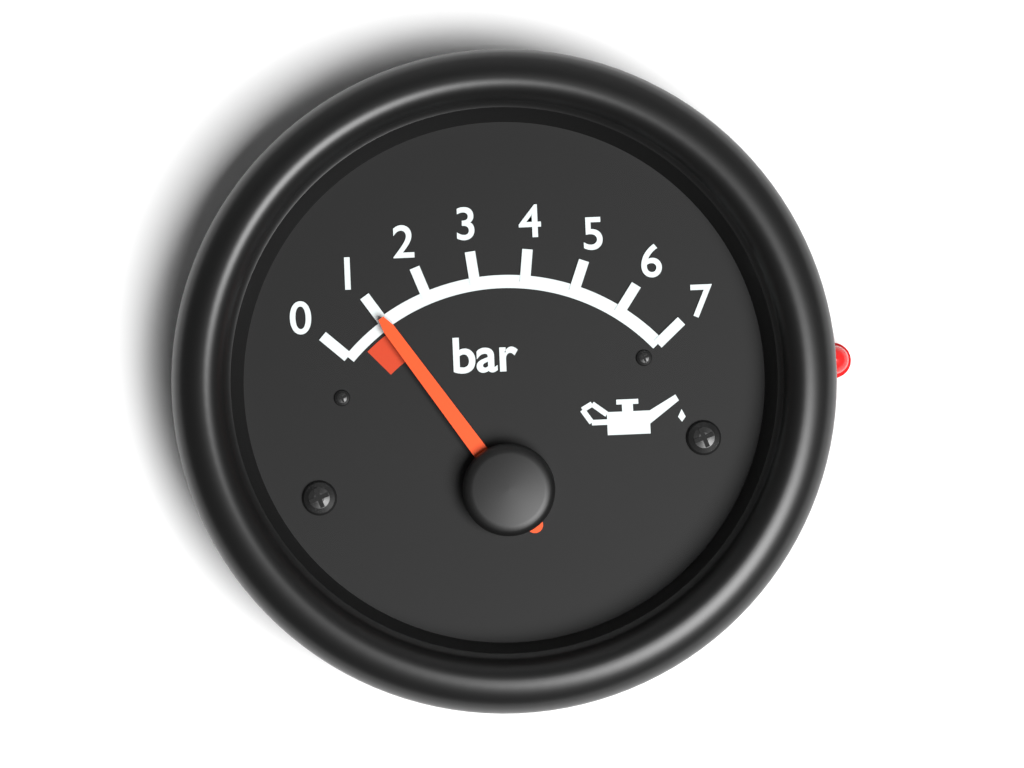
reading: 1 bar
